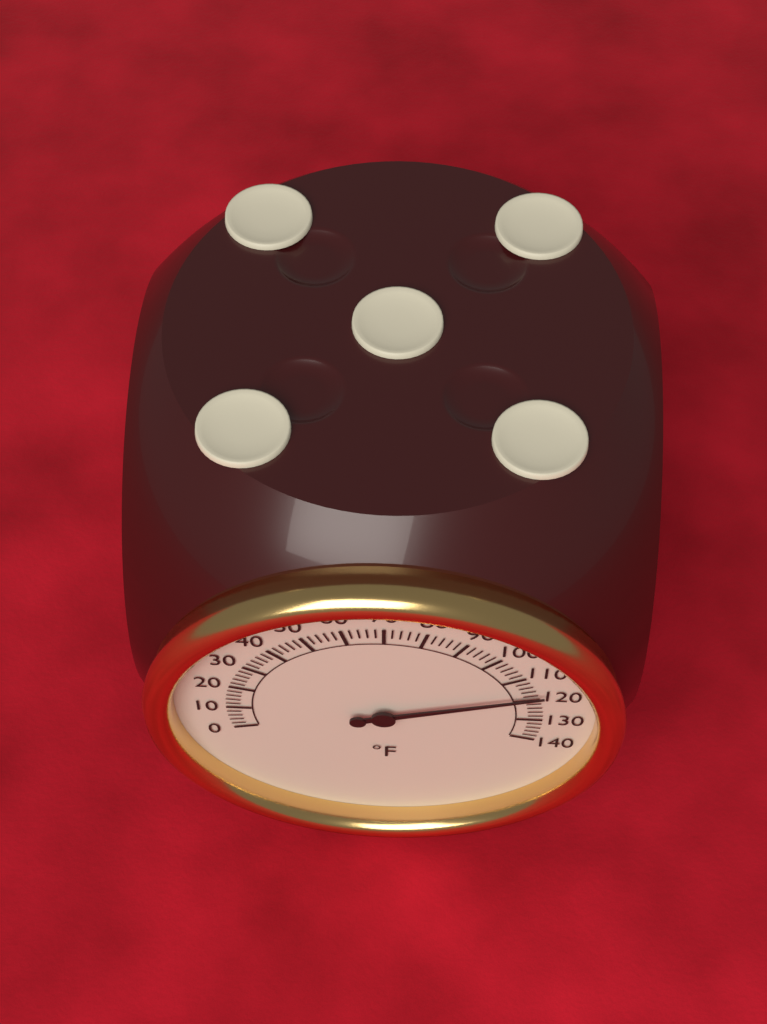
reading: 118 °F
